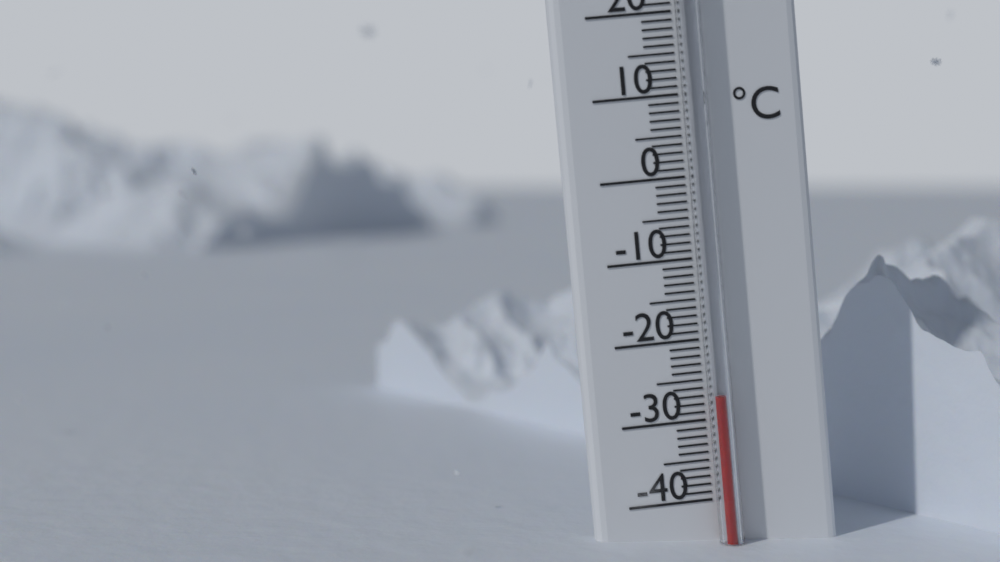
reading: -27 °C
